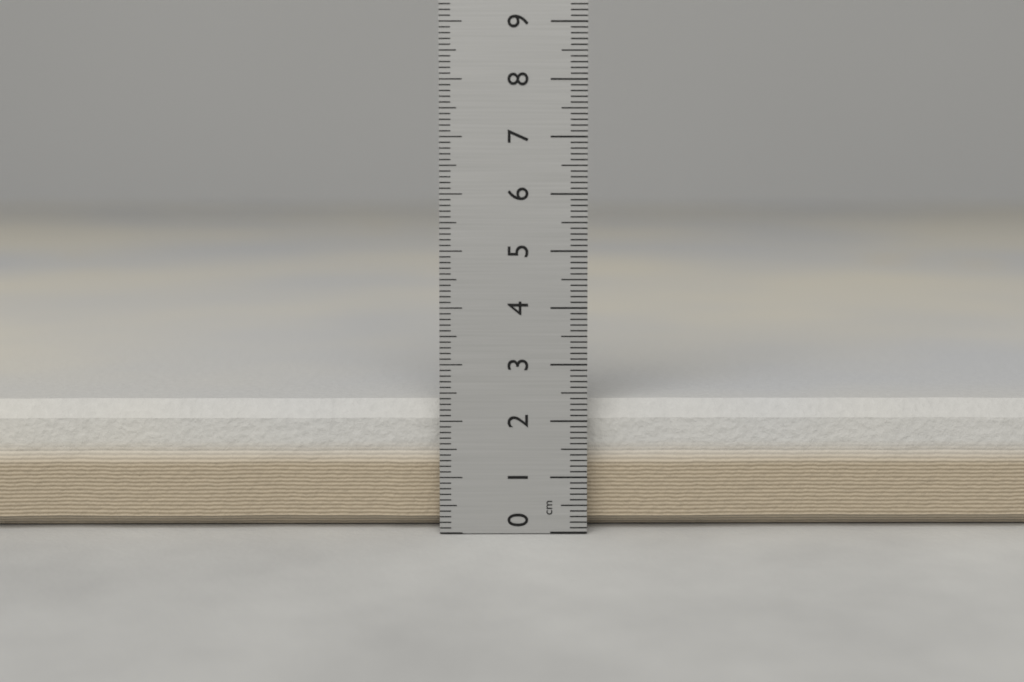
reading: 2.3 cm
